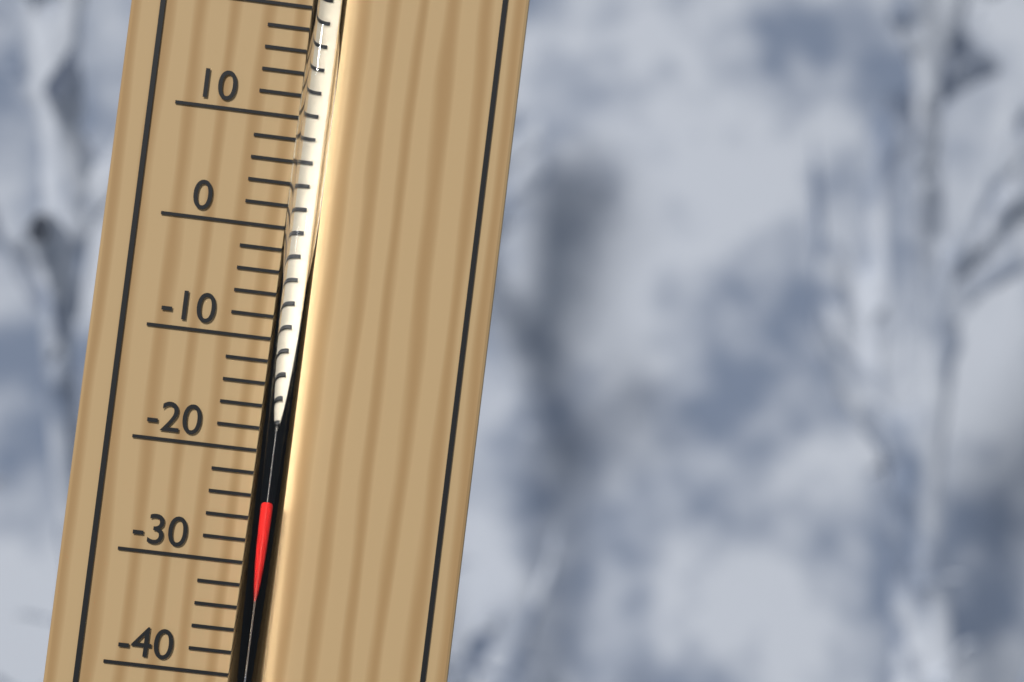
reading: -24 °C
